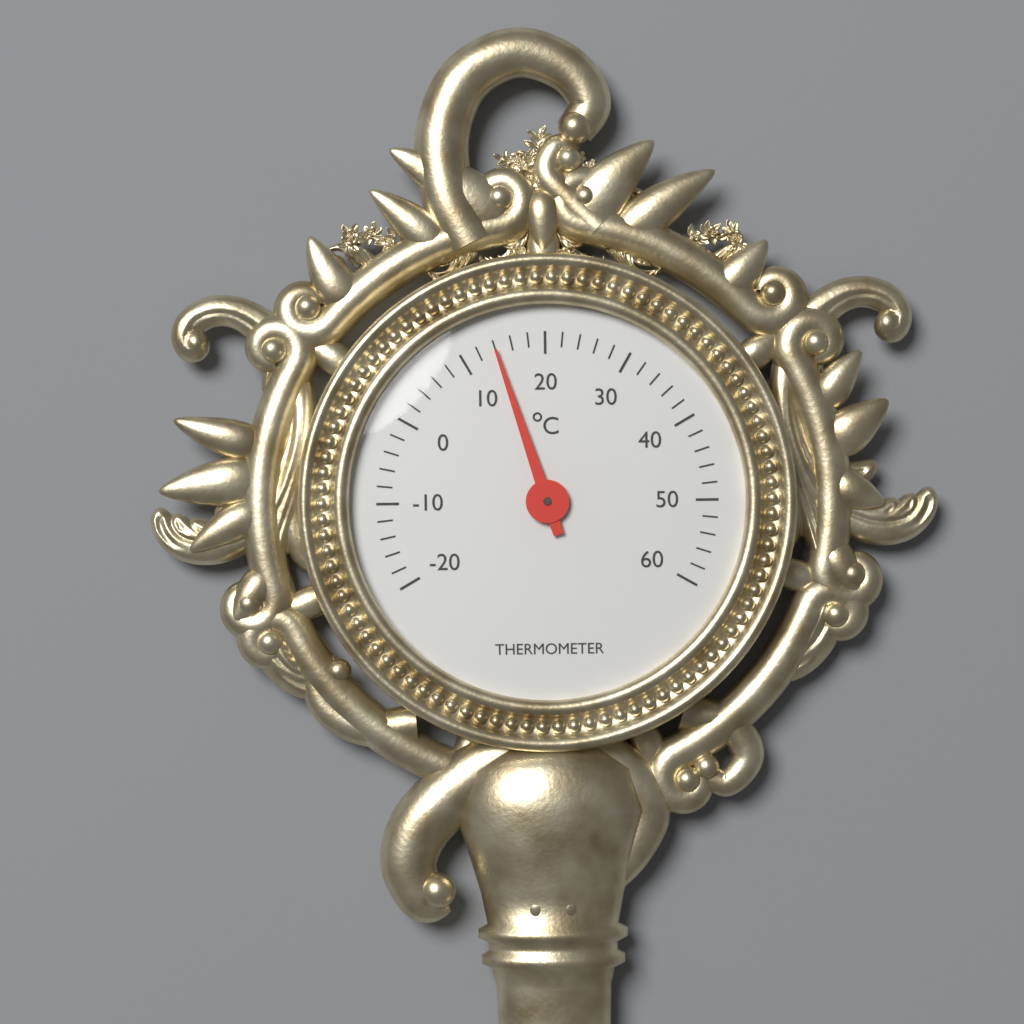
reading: 14 °C
